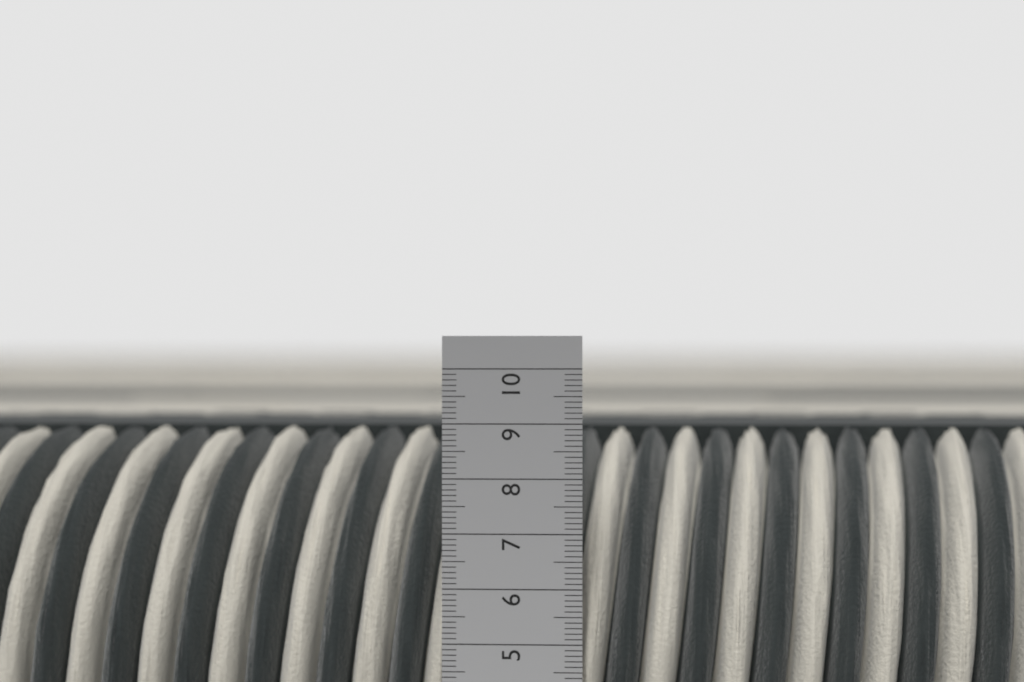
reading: 8.8 cm
